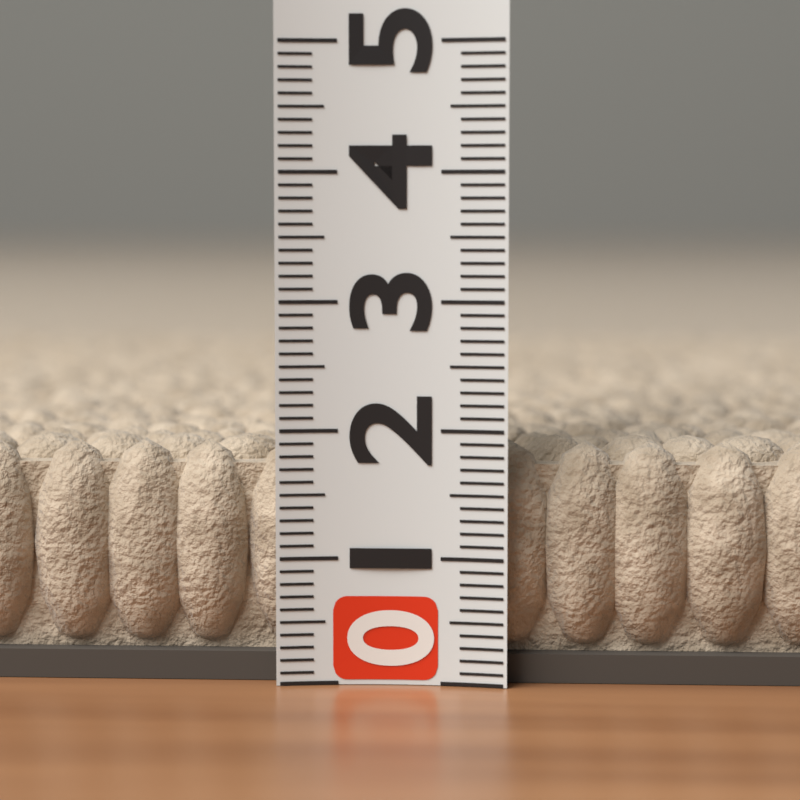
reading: 1.9 (no unit)
